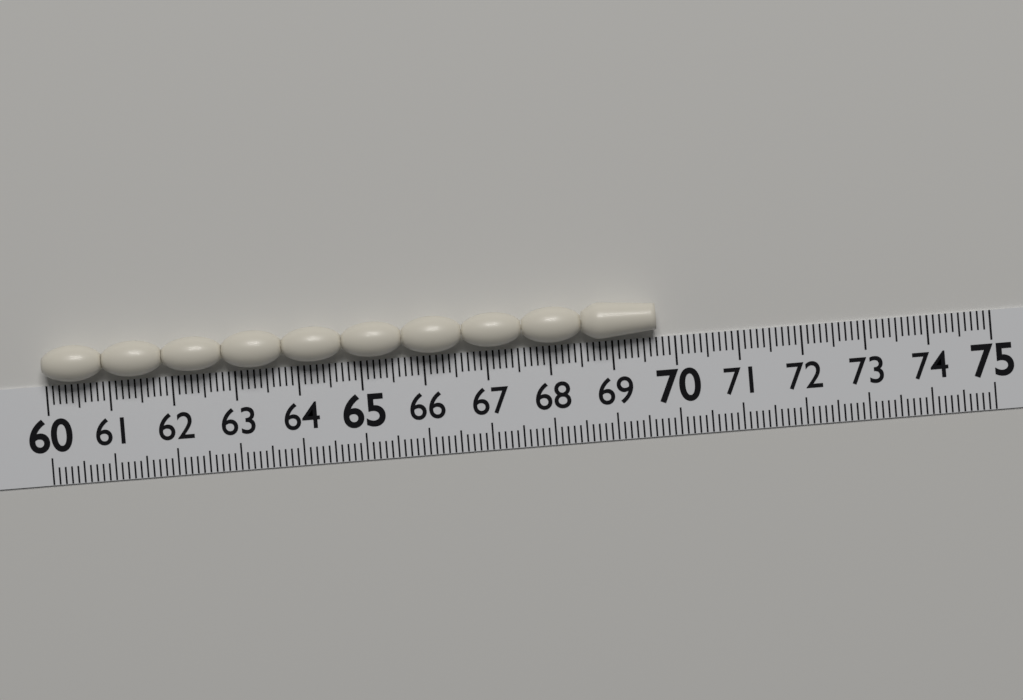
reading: 69.7 (no unit)
